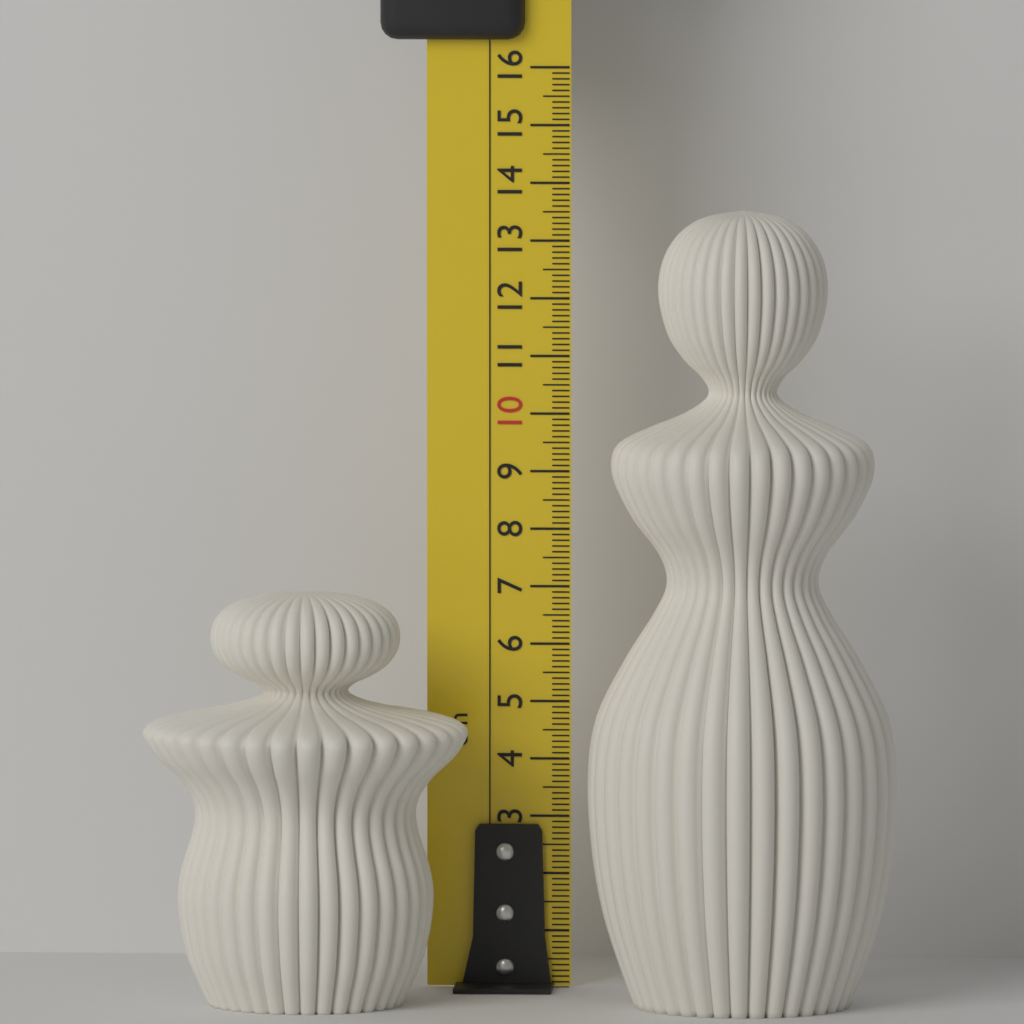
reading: 7.1 cm
